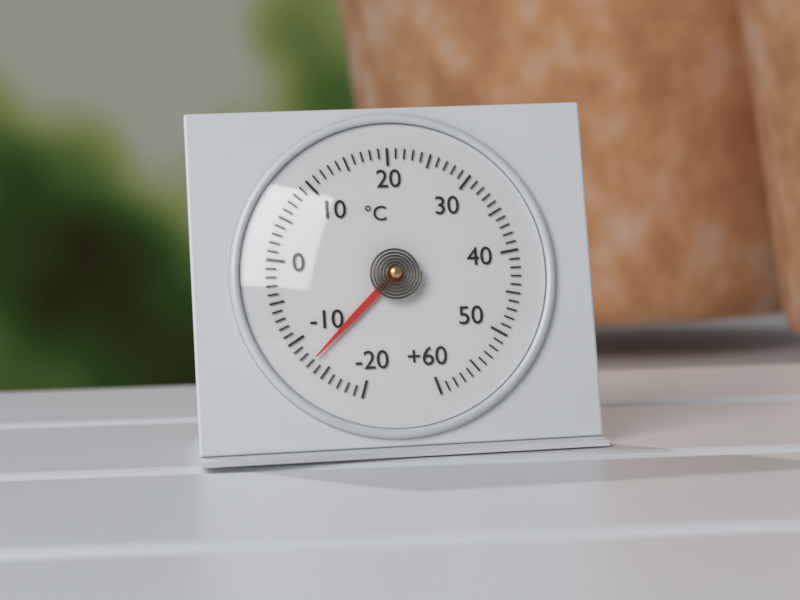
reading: -13 °C
